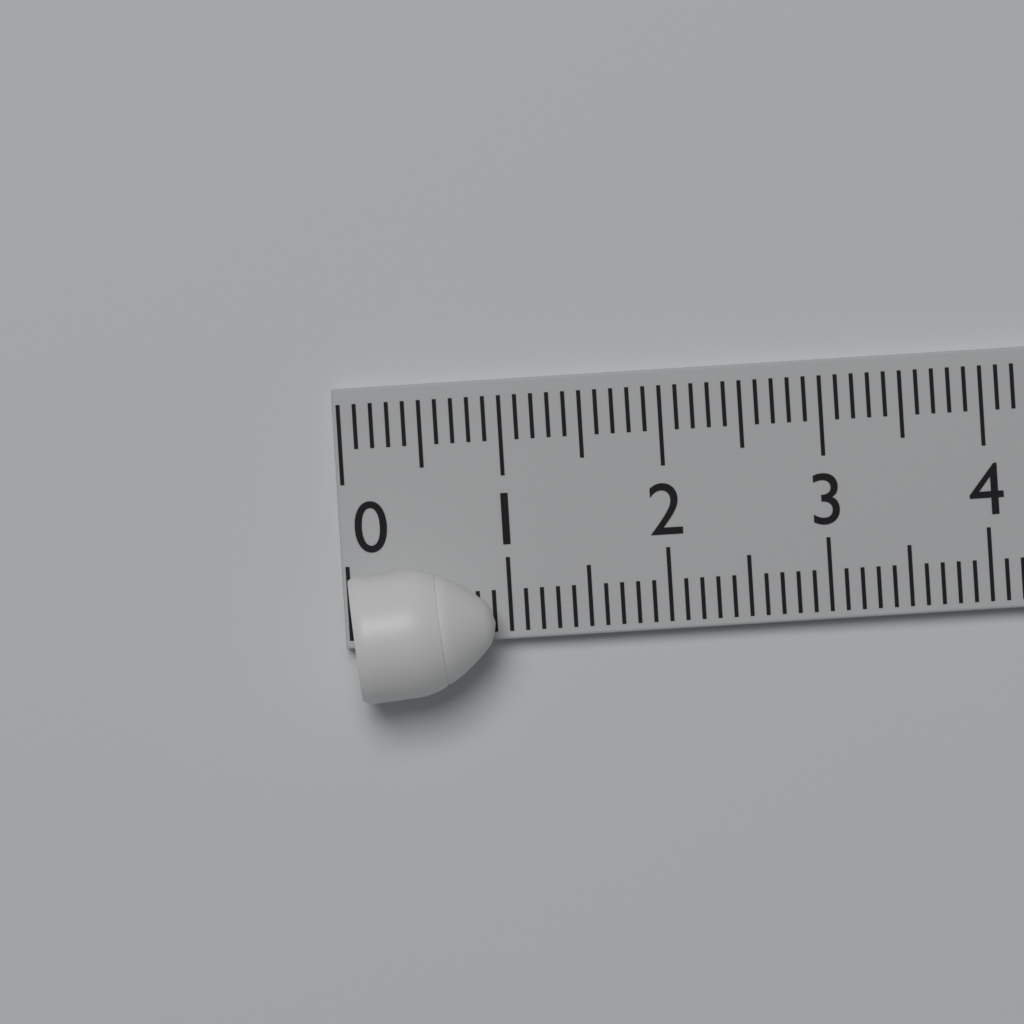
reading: 0.9 (no unit)
